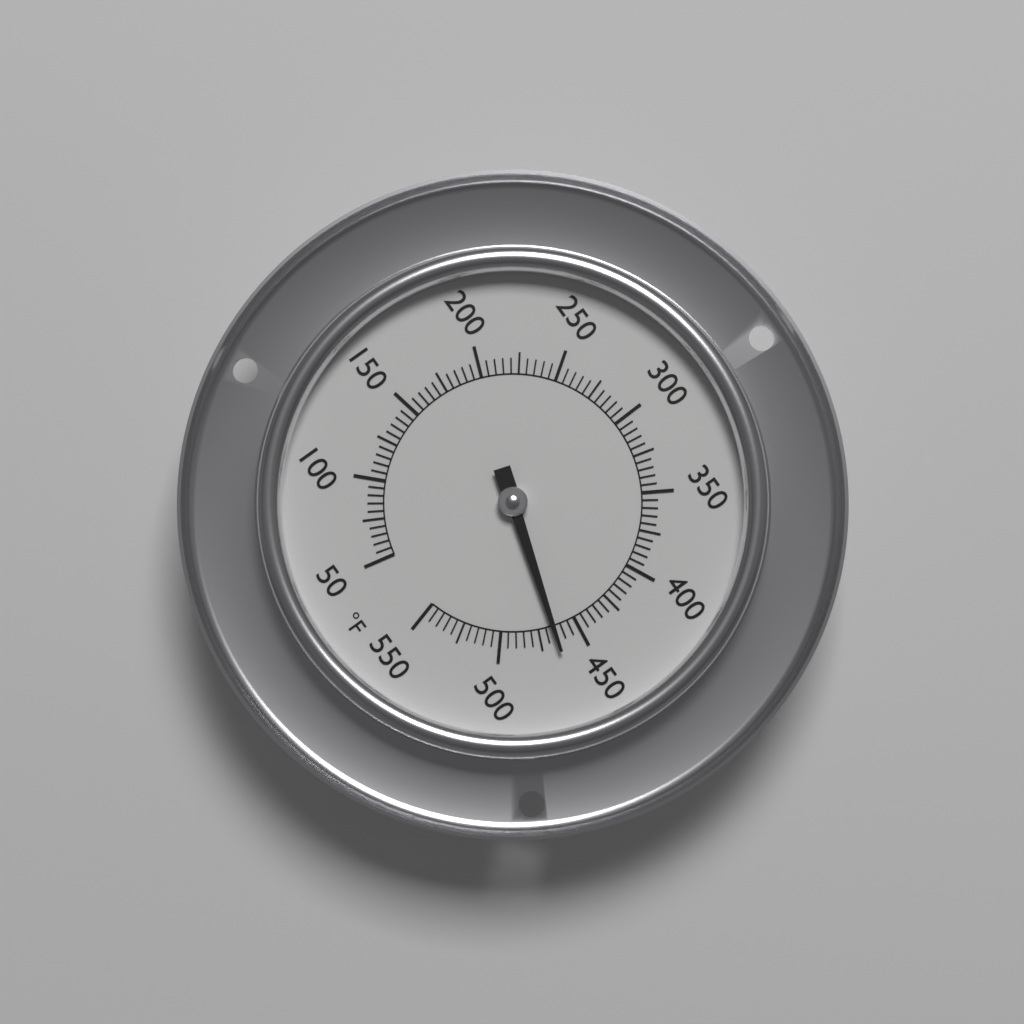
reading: 465 °F
